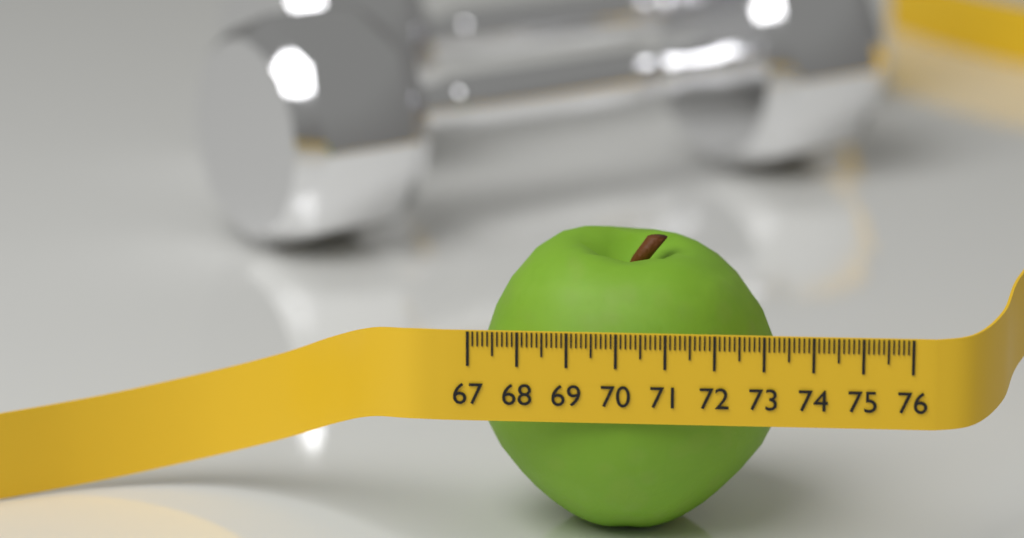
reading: 73.3 (no unit)
